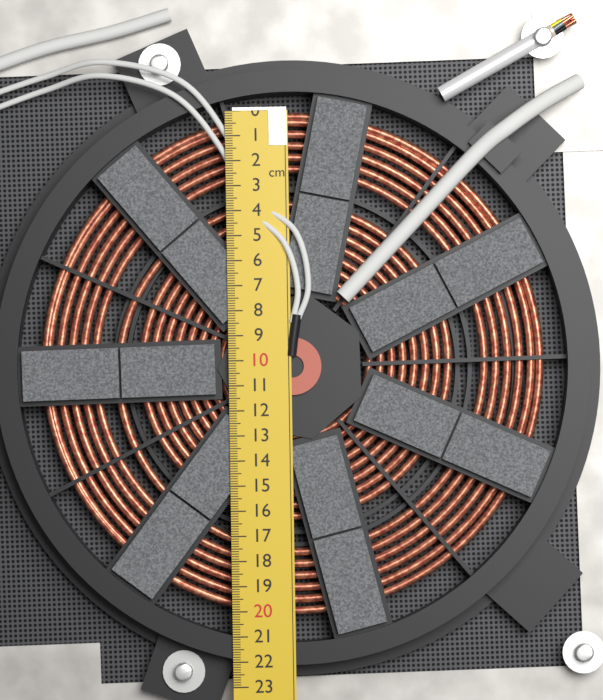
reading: 20.2 cm
